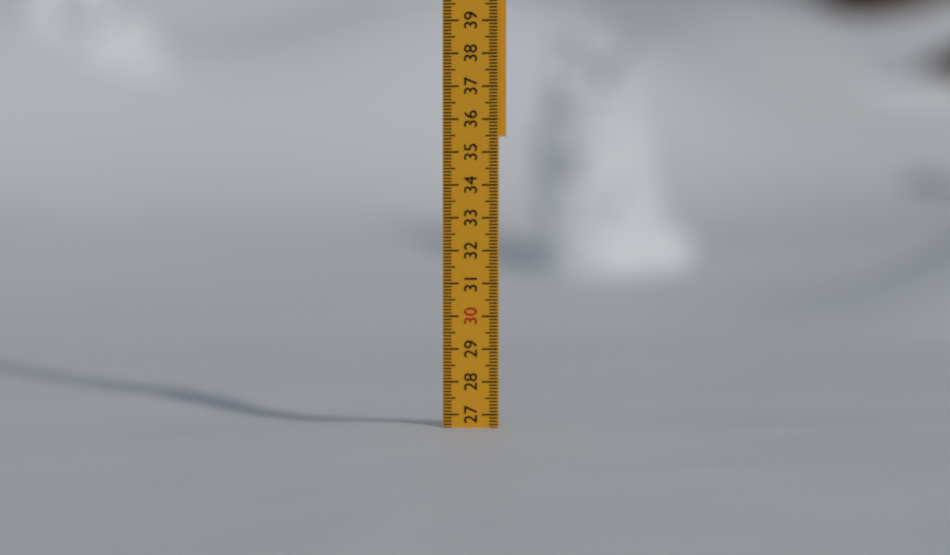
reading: 26.6 (no unit)
